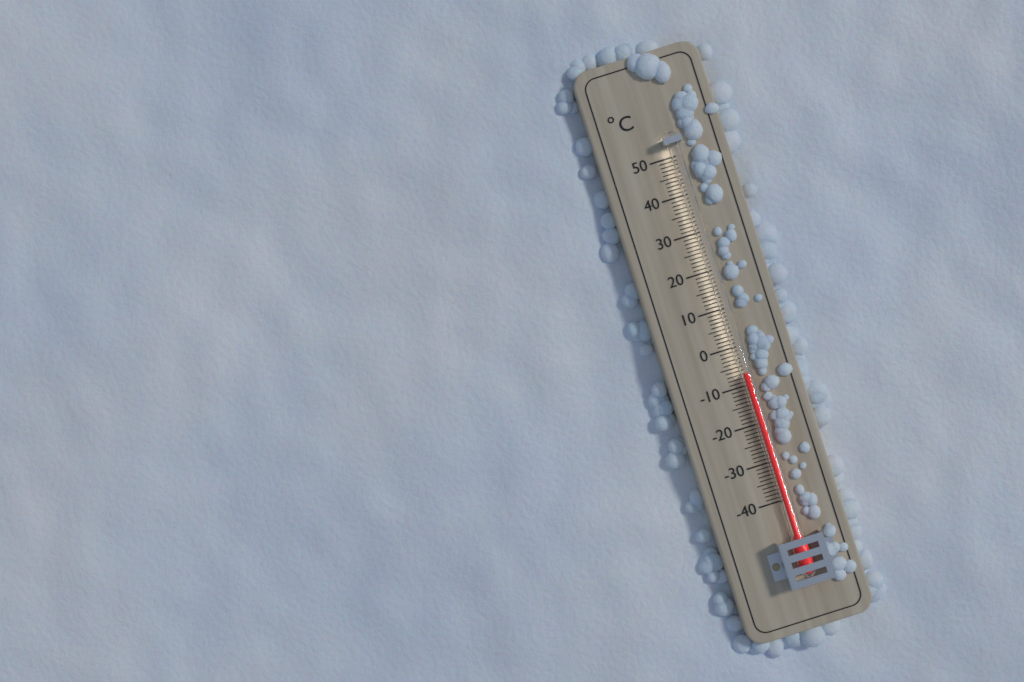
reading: -7 °C
